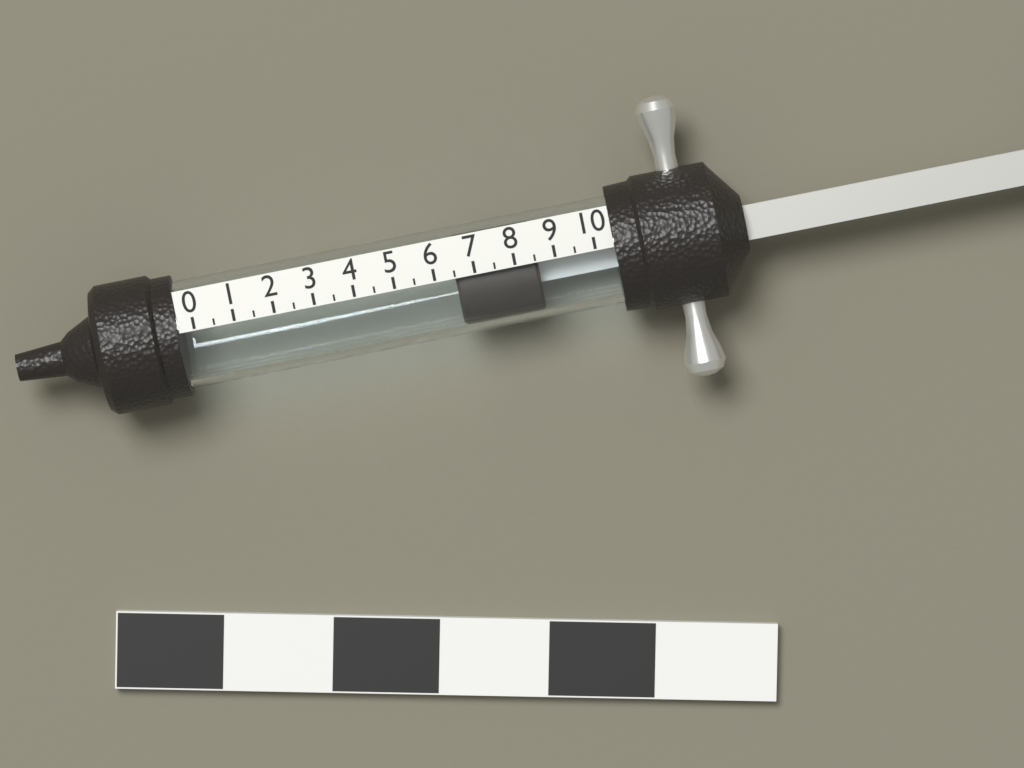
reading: 6.5 (no unit)
